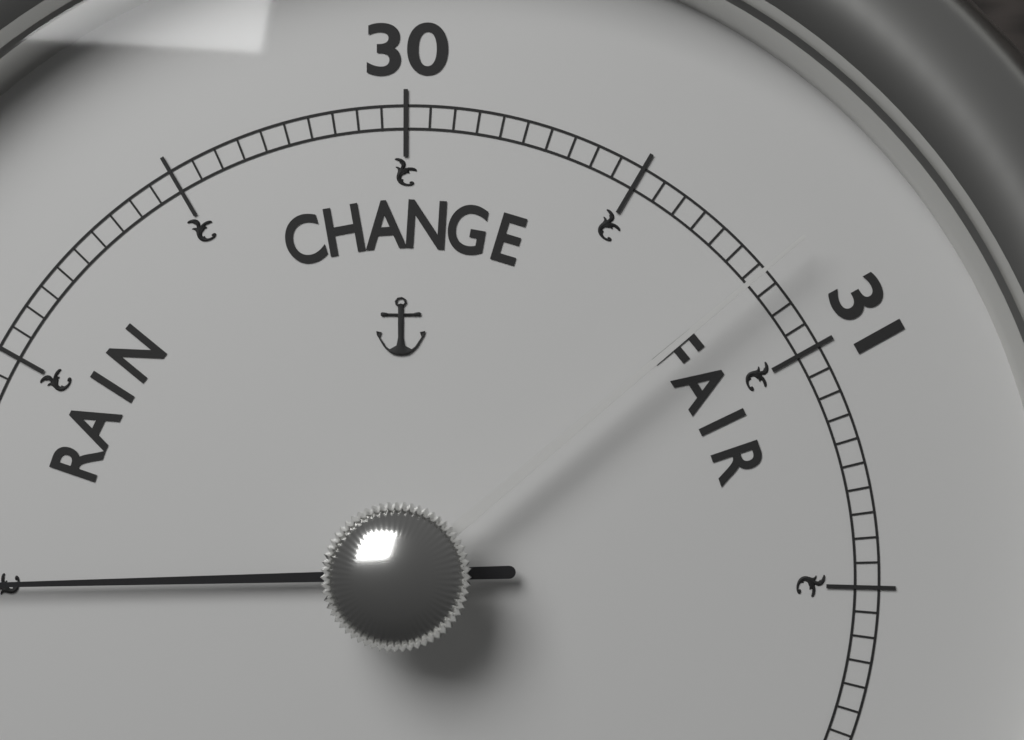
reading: 28.50 (no unit)
